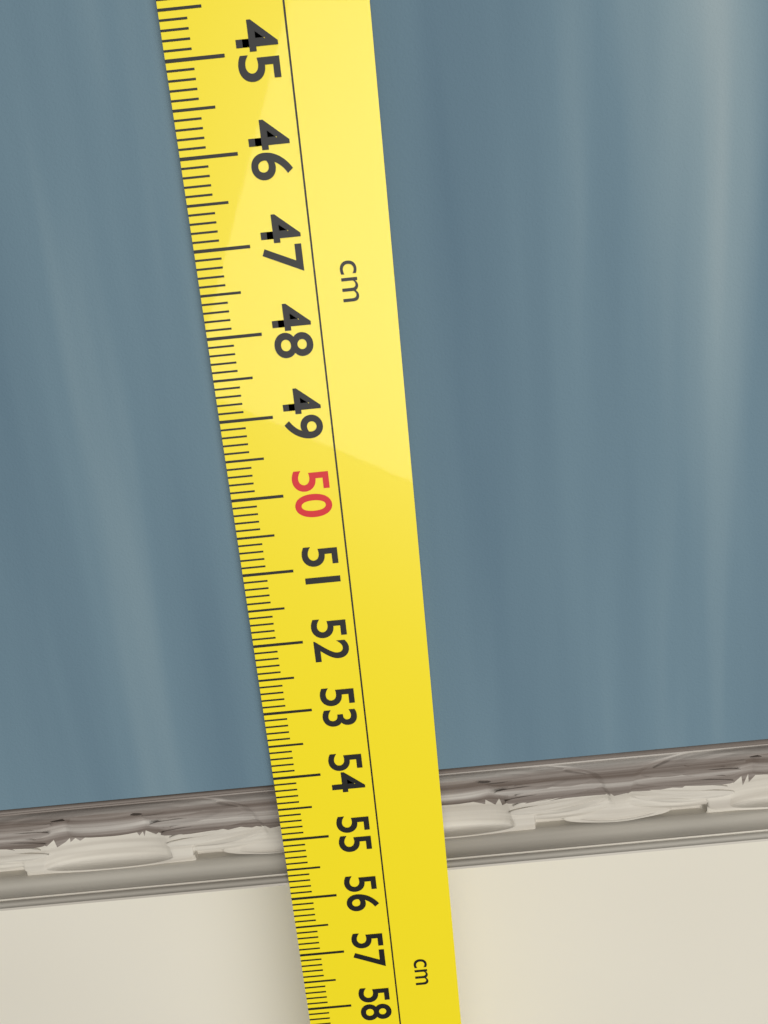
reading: 55.8 cm
